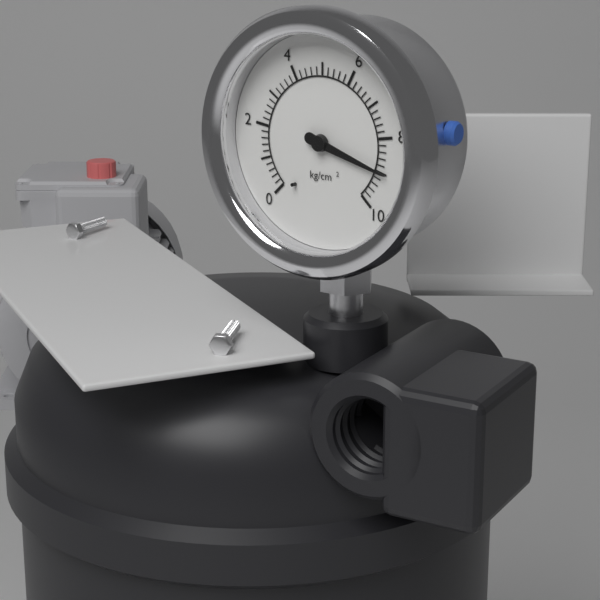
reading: 9.0 kg/cm²
